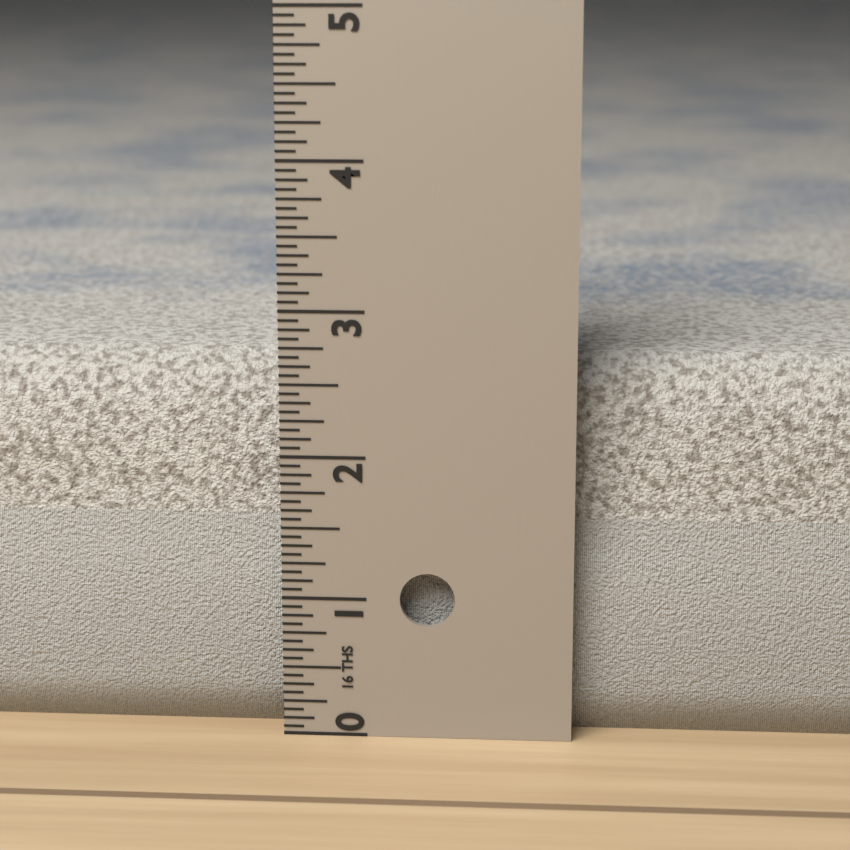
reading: 2.6250 in
